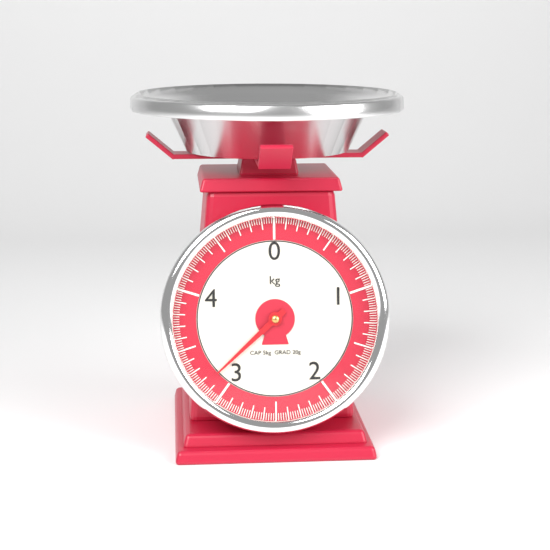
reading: 3.16 kg
